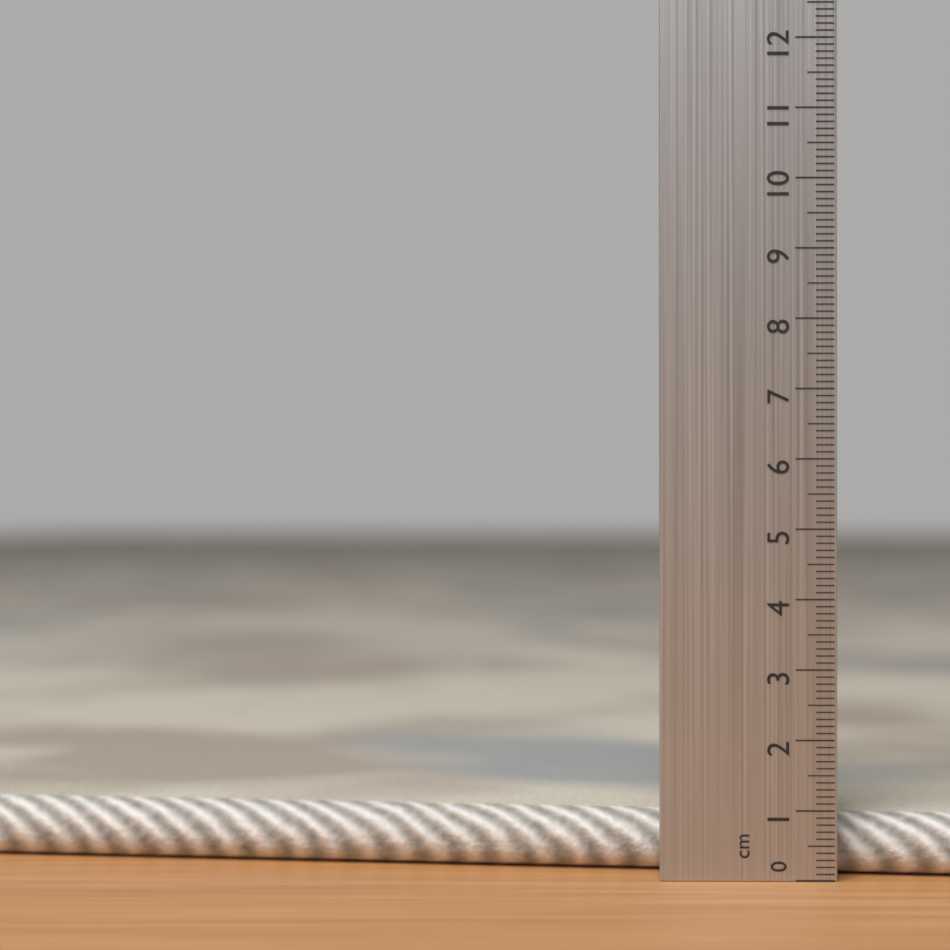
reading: 0.9 cm
